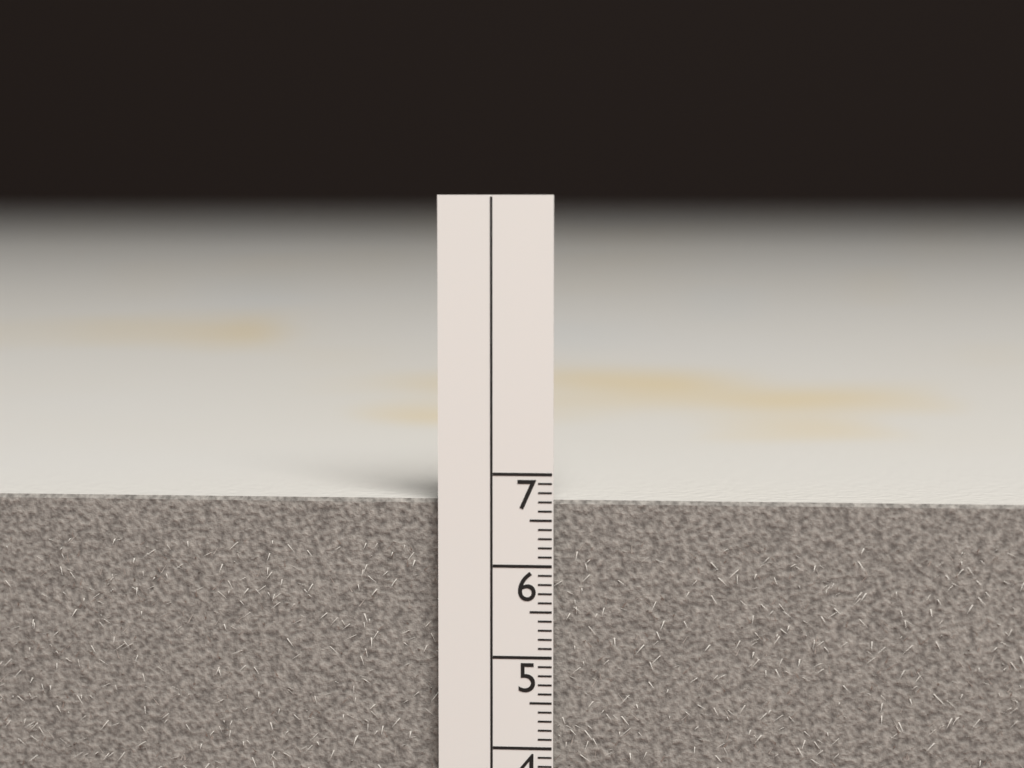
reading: 6.7 cm
